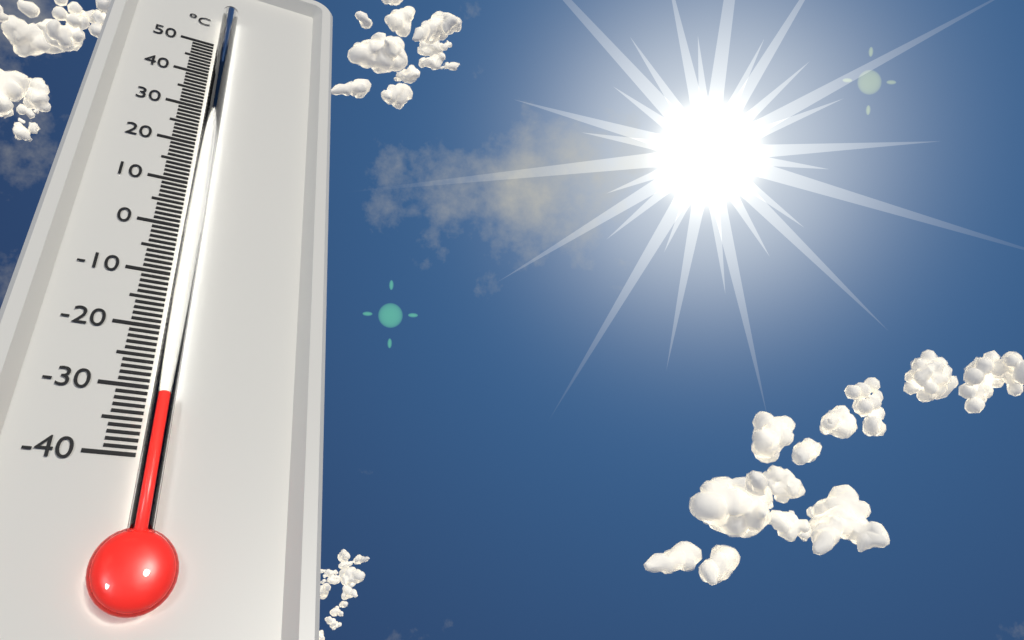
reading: -32 °C
